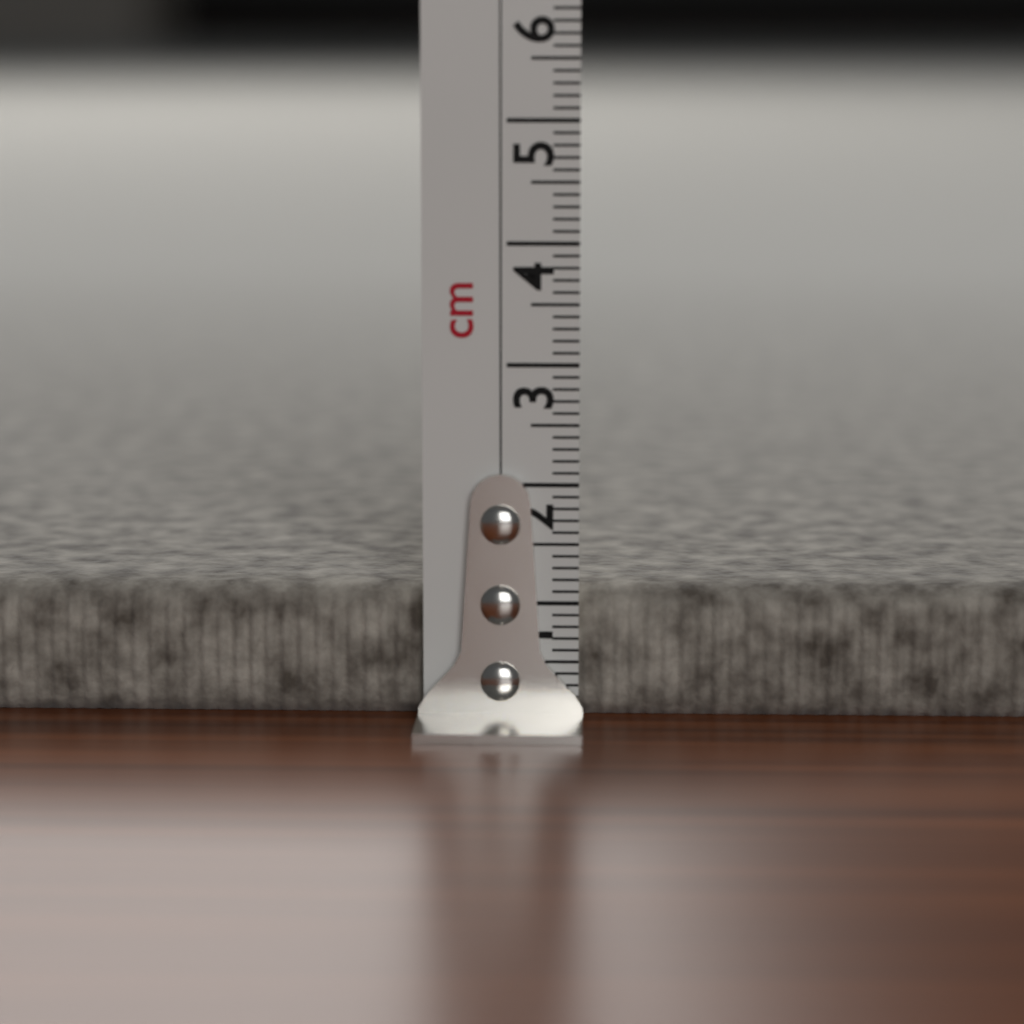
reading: 1.1 cm
